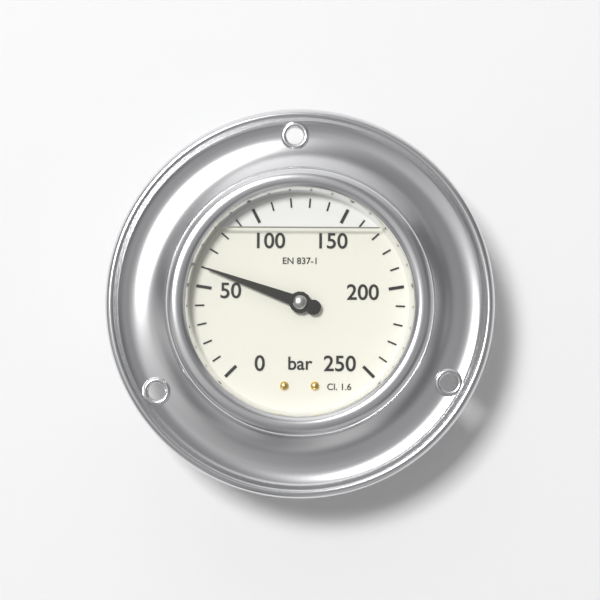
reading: 60 bar
